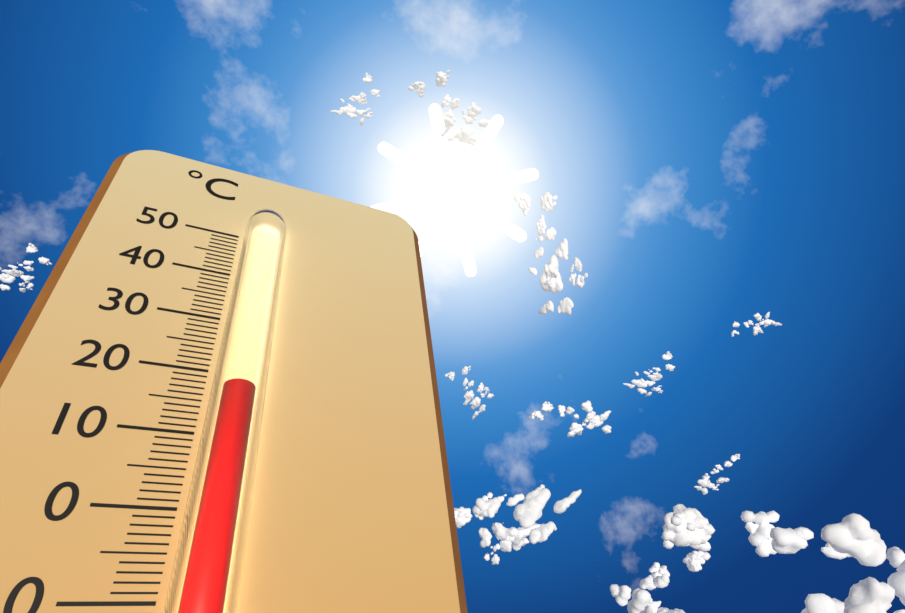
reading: 16 °C
